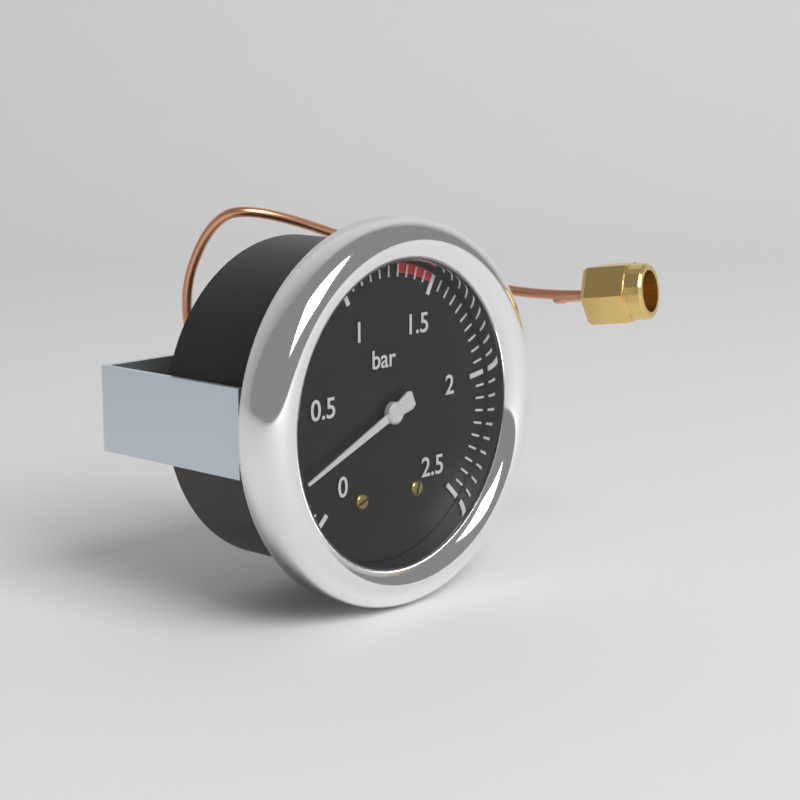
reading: 0.20 bar
